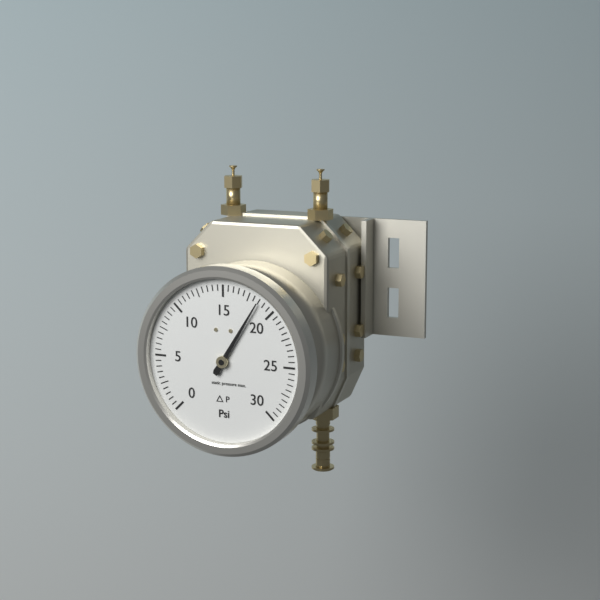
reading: 18.5 psi
